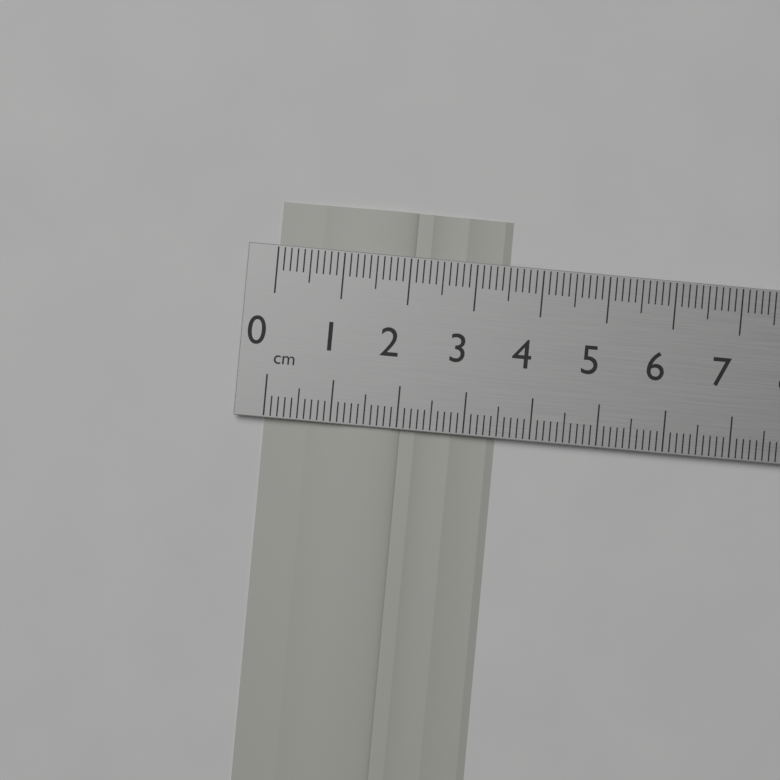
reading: 3.5 cm
